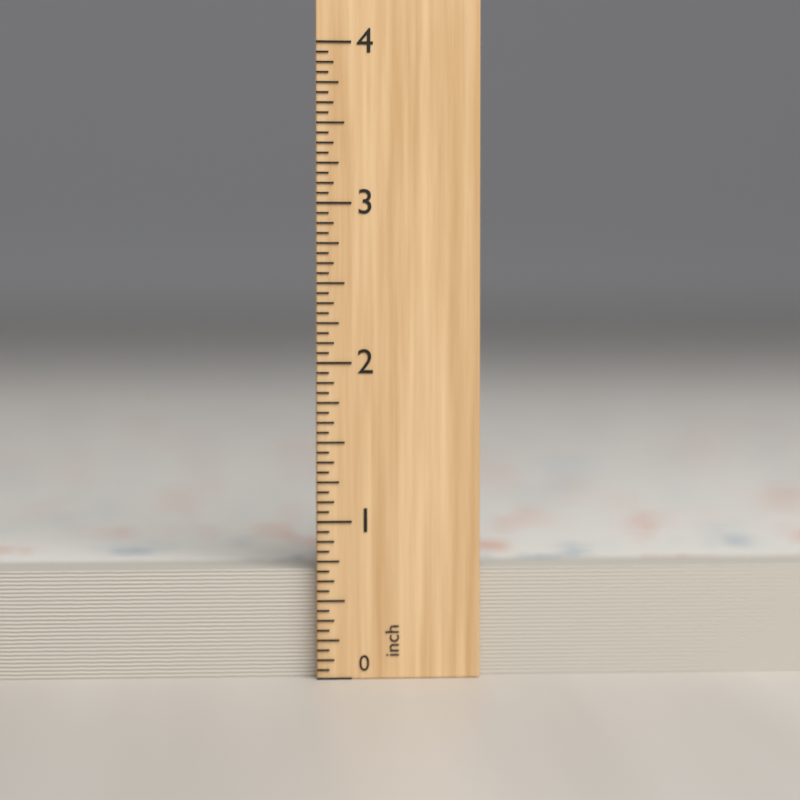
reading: 0.6875 inch
